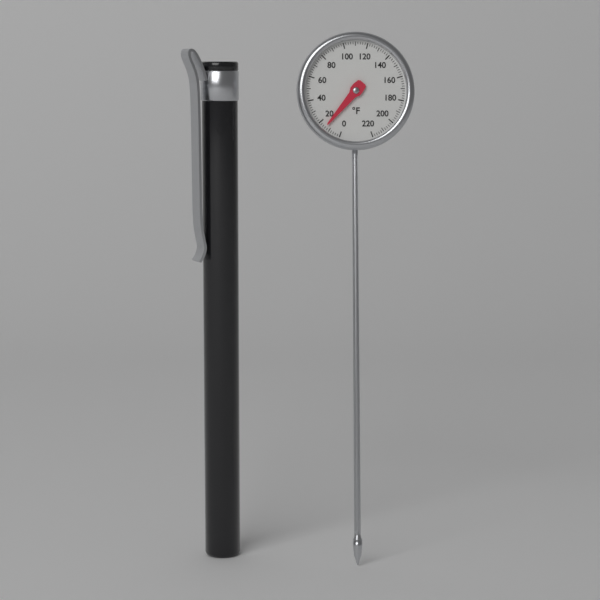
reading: 14 °F
